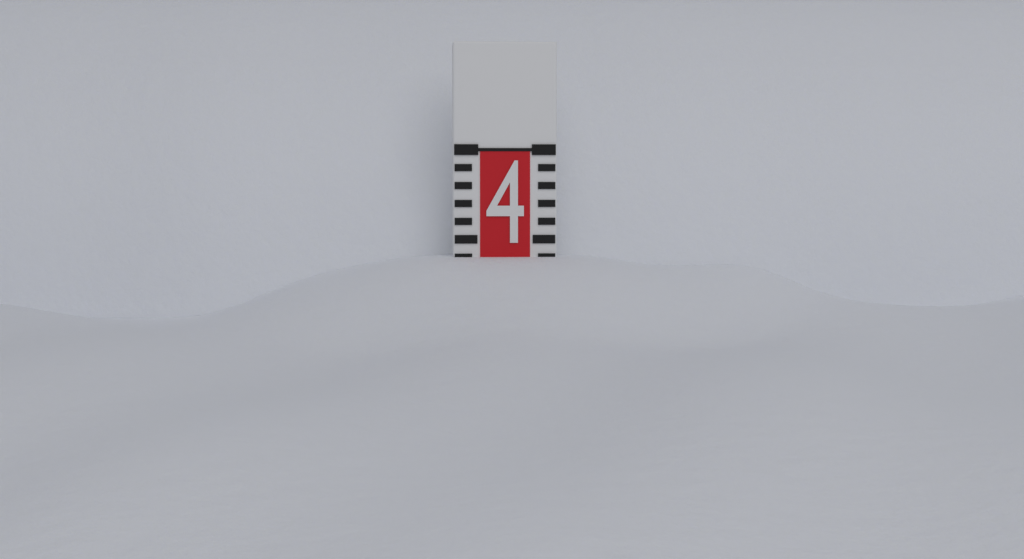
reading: 3.4 (no unit)
